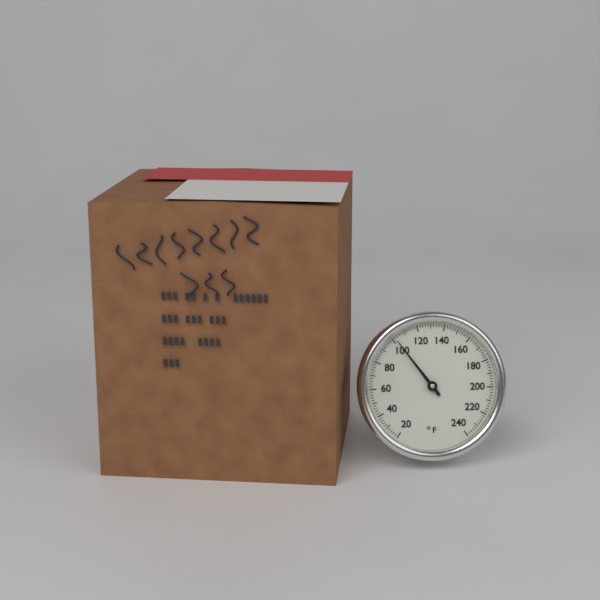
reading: 102 °F
